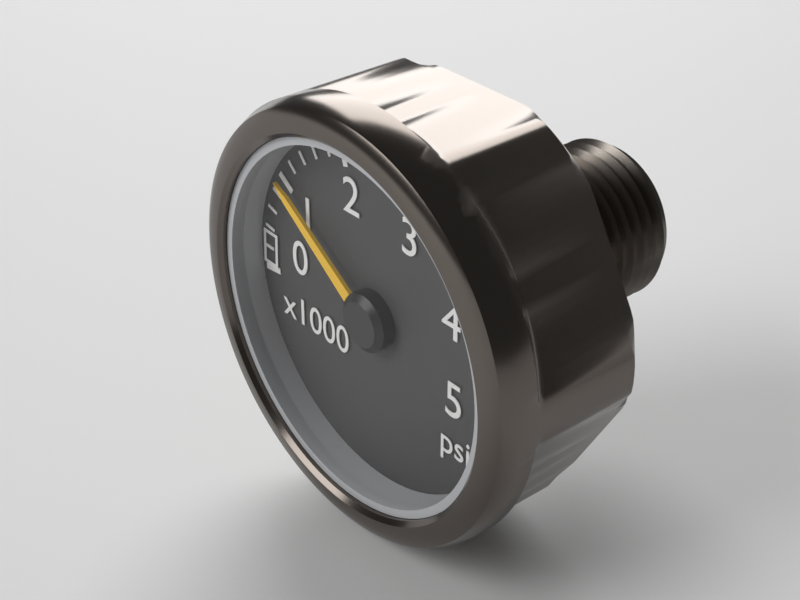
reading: 1000 psi
